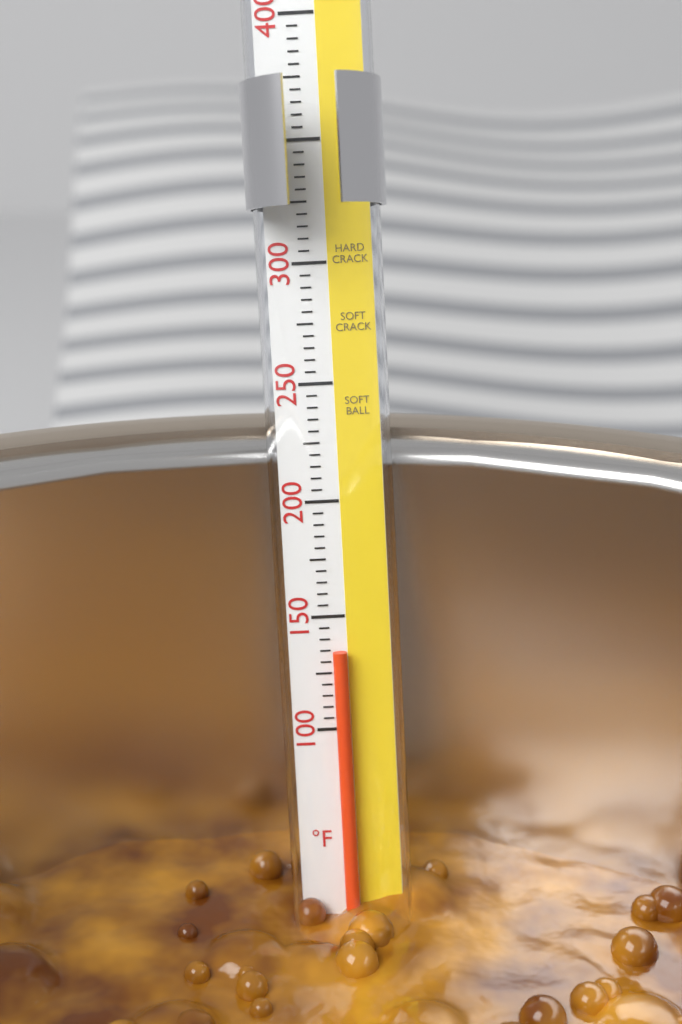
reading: 135 °F
